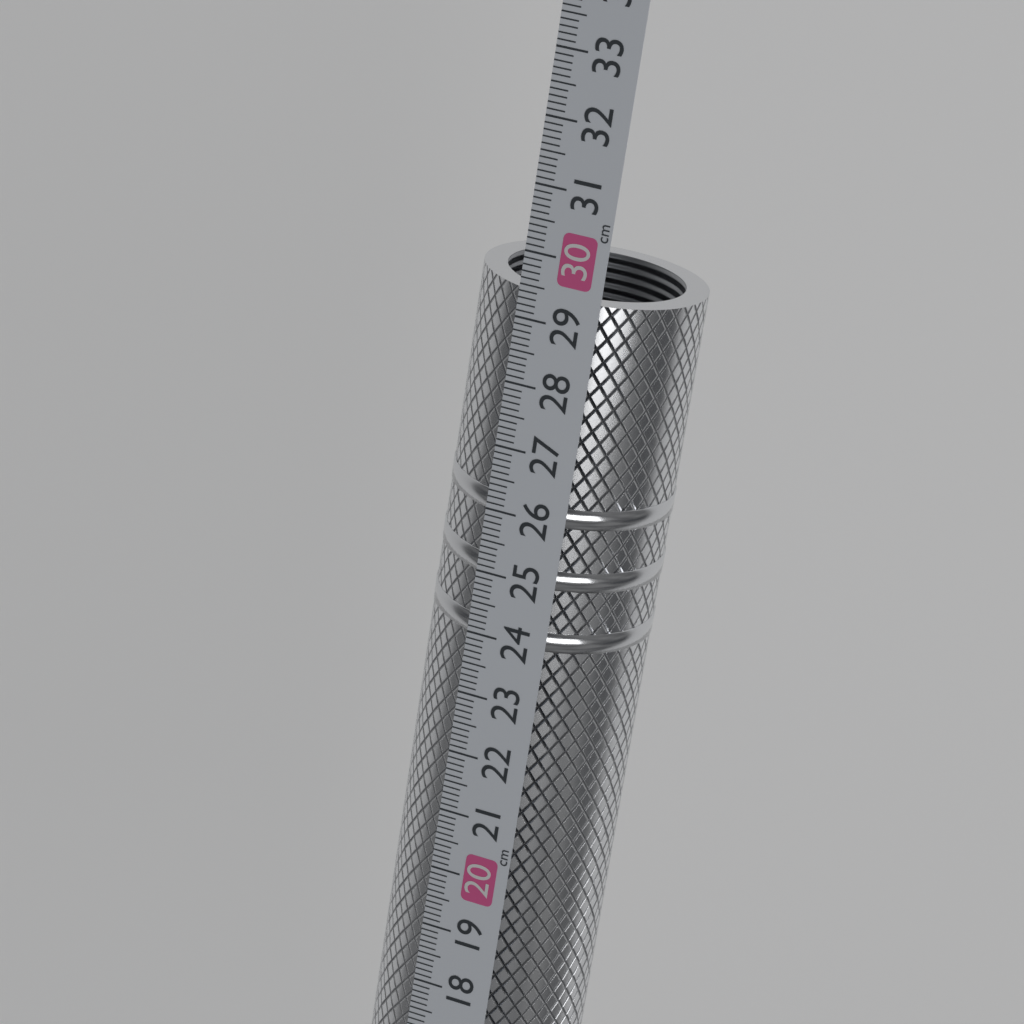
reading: 29.4 cm
